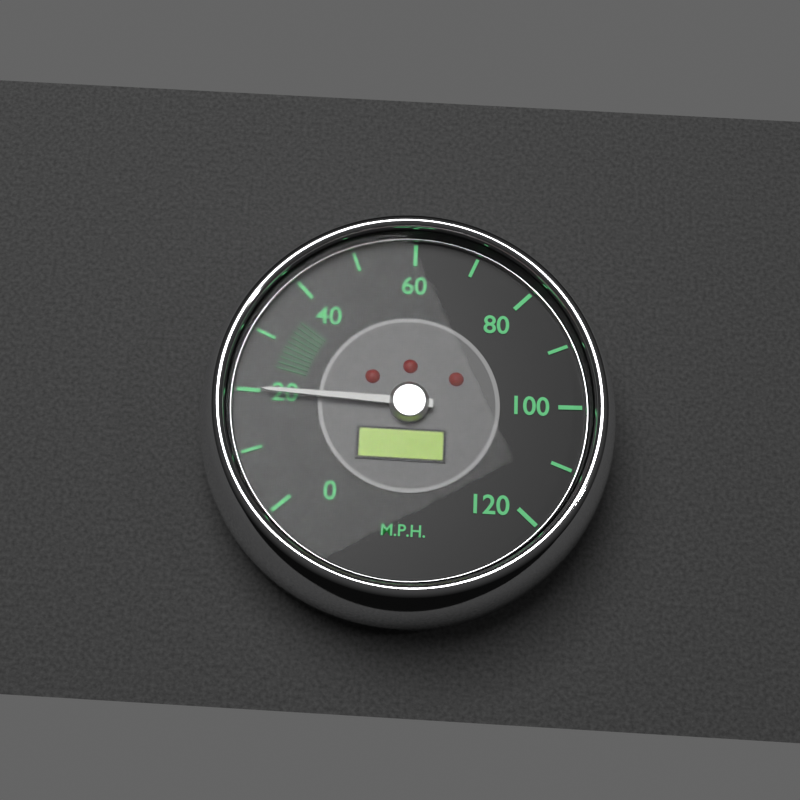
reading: 20 mph
